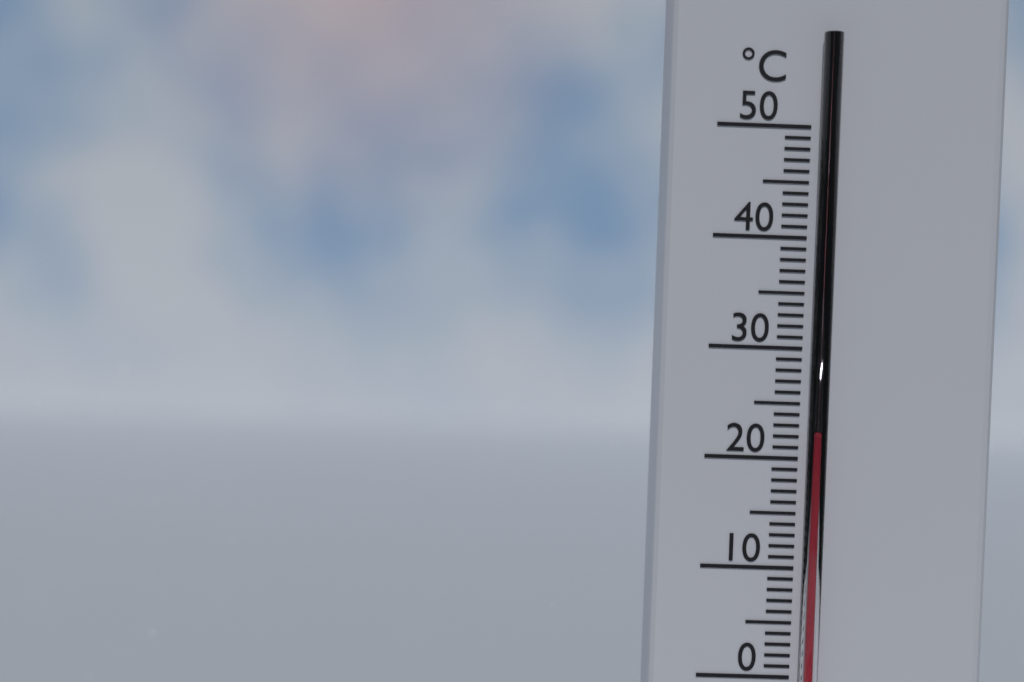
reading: 22 °C
